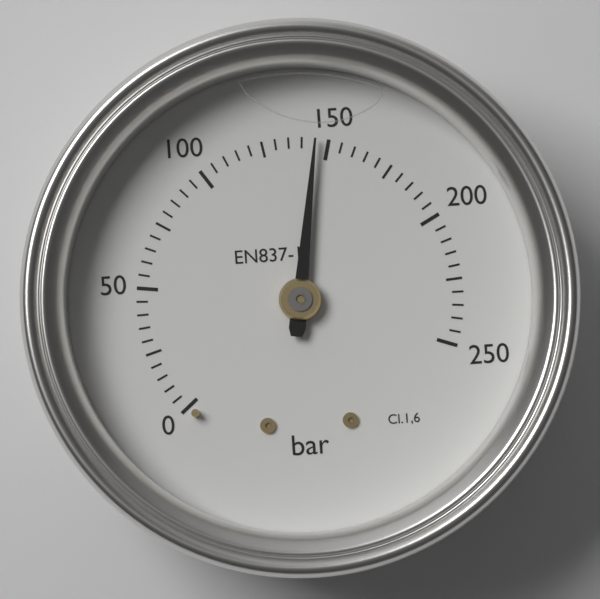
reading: 145 bar
